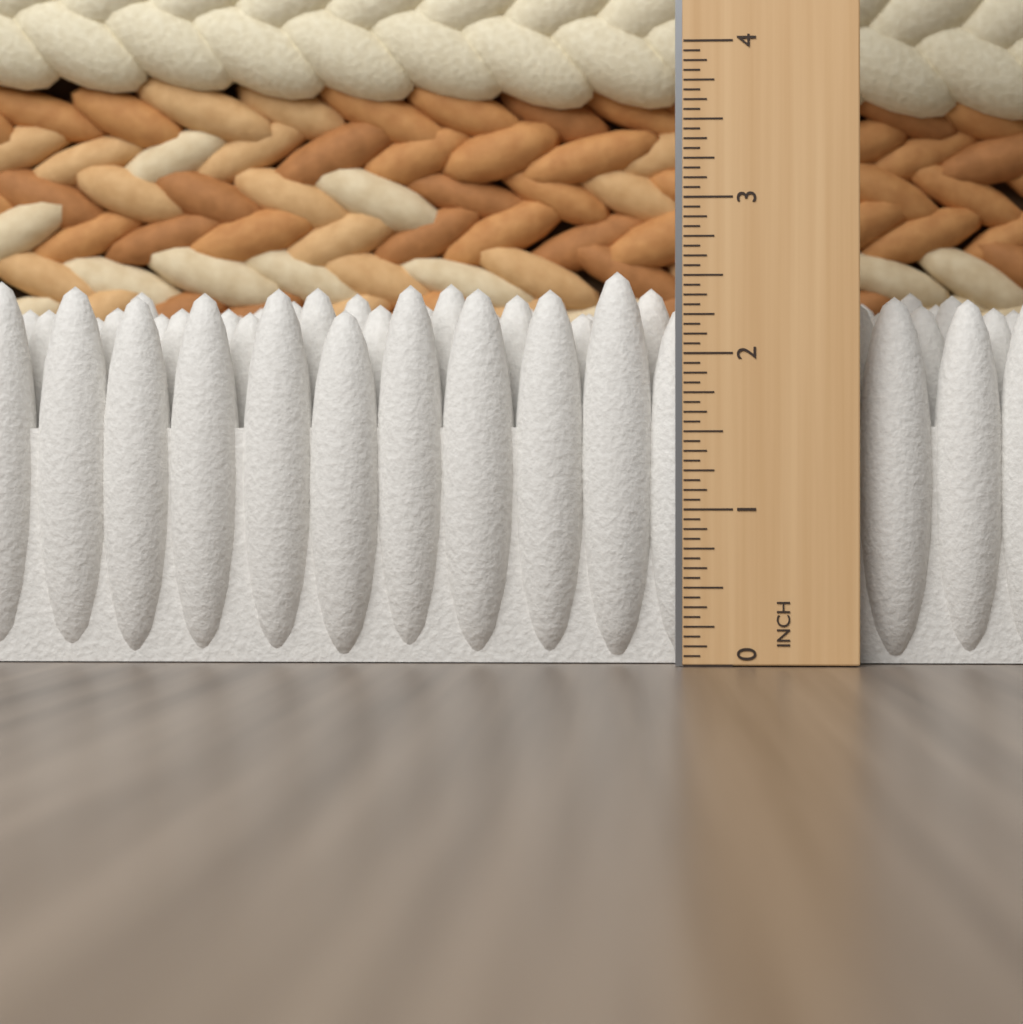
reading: 2.5625 in
